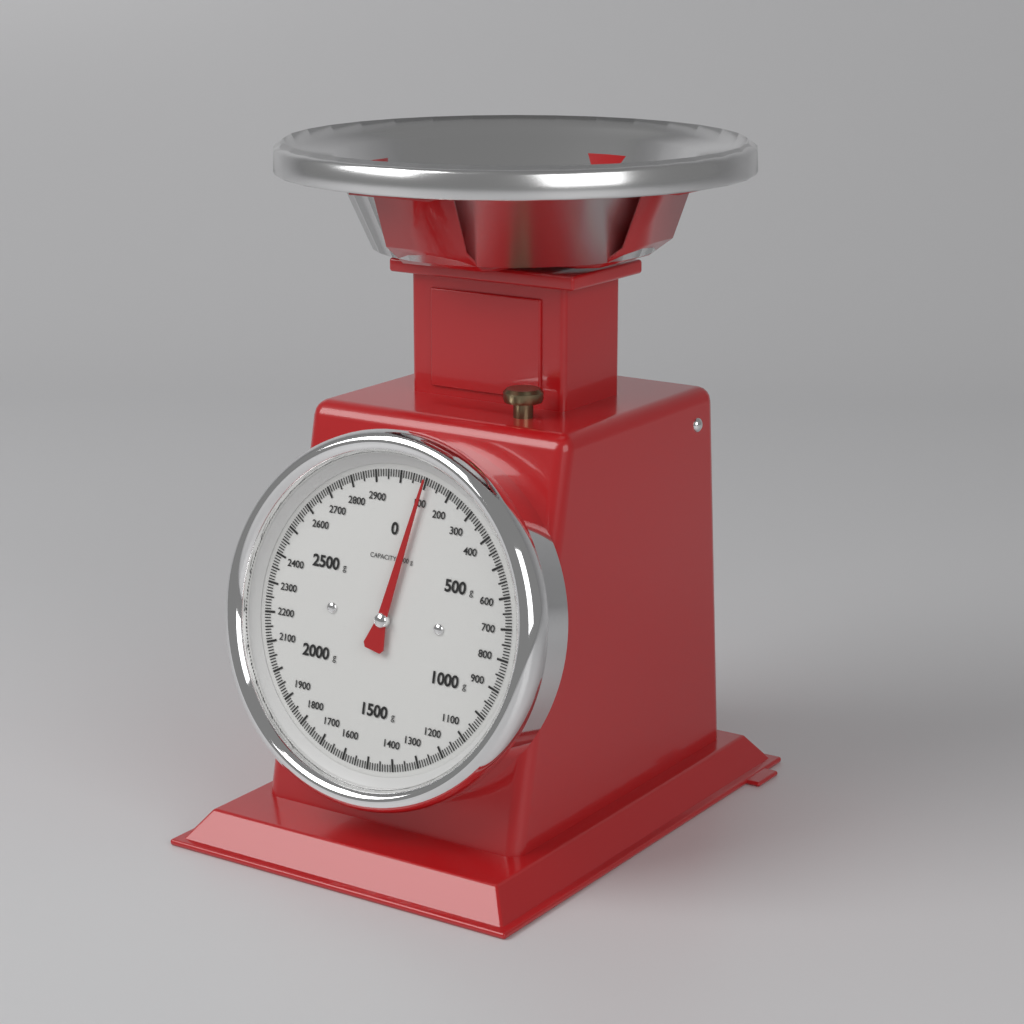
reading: 100 g
